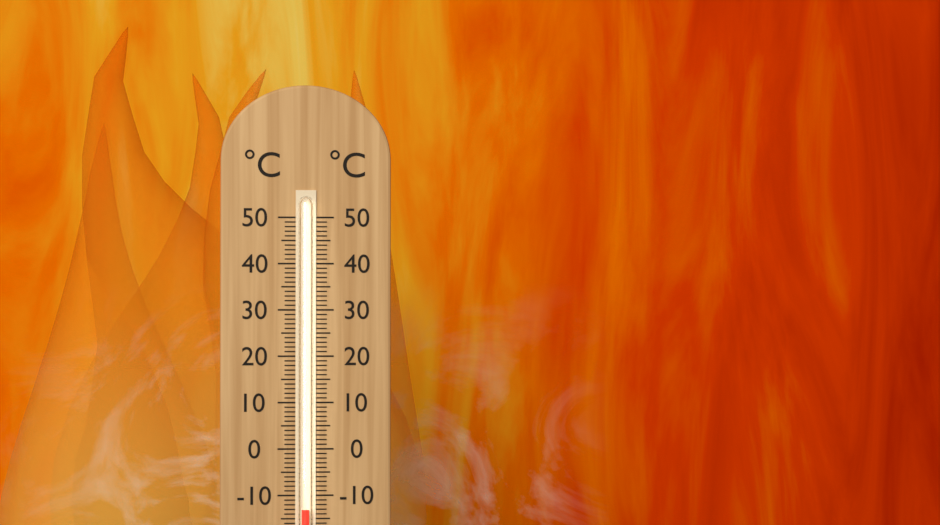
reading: -13 °C
